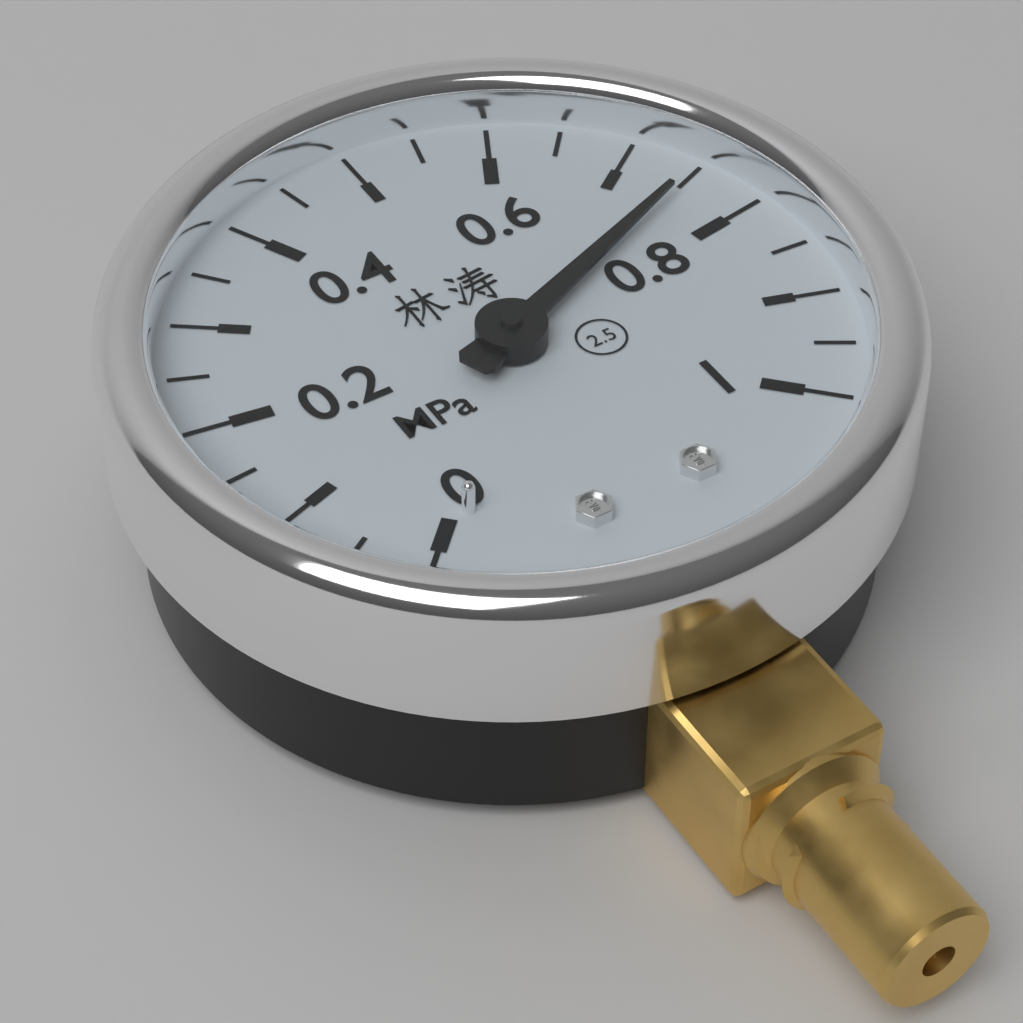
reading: 0.75 MPa
